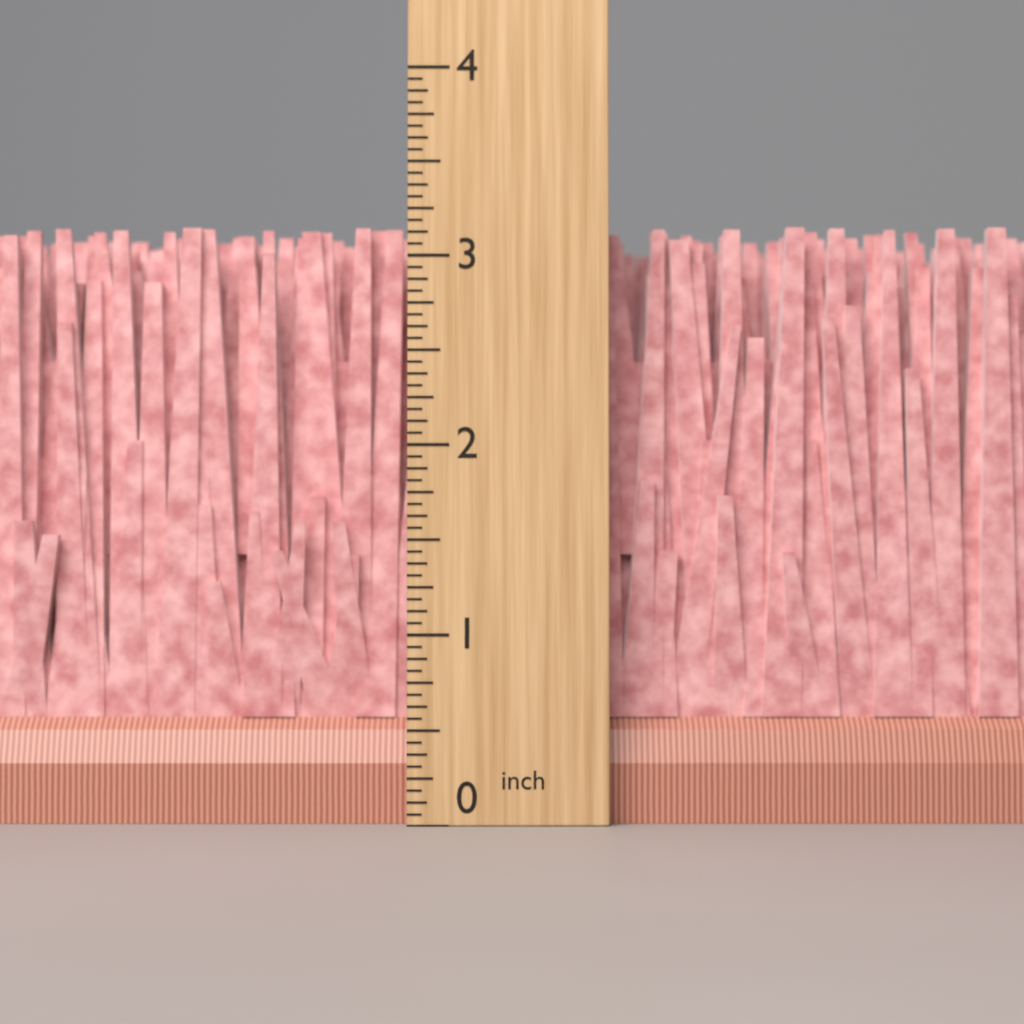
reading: 3.1875 inch
